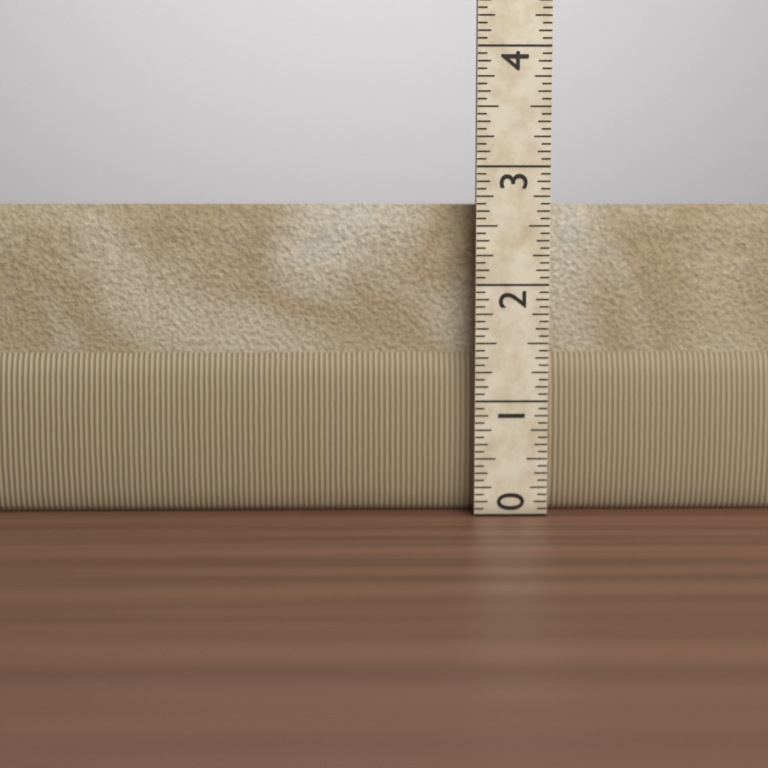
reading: 2.6875 (no unit)
